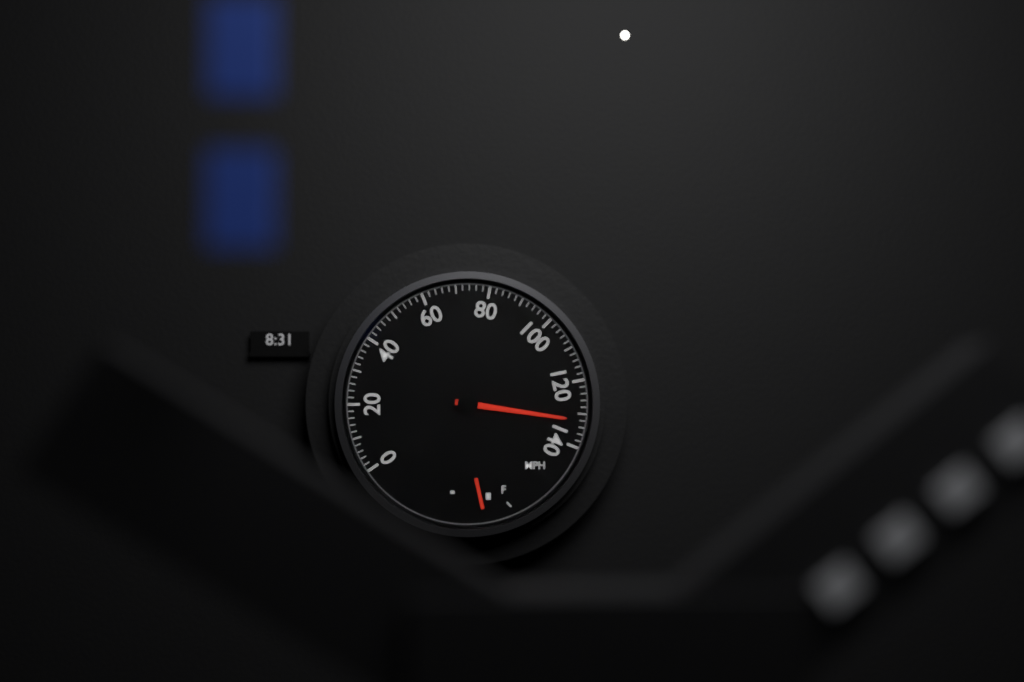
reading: 132 mph
